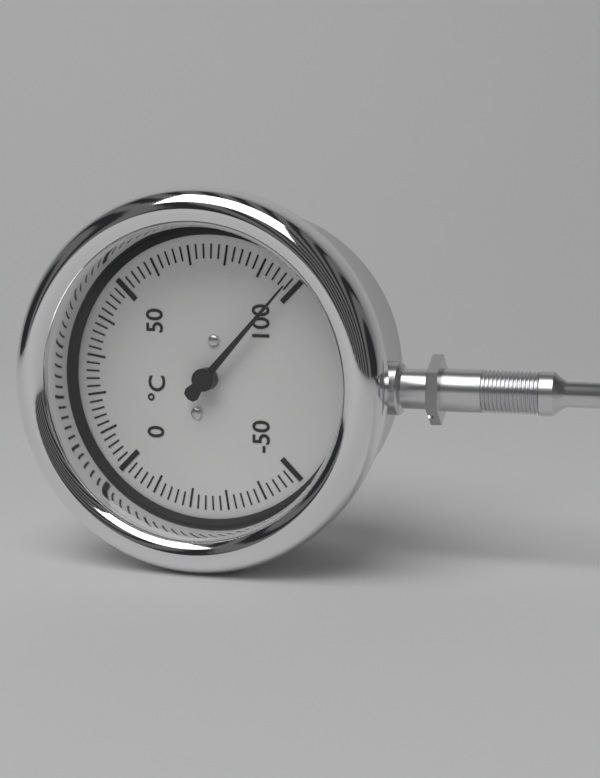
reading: 98 °C
